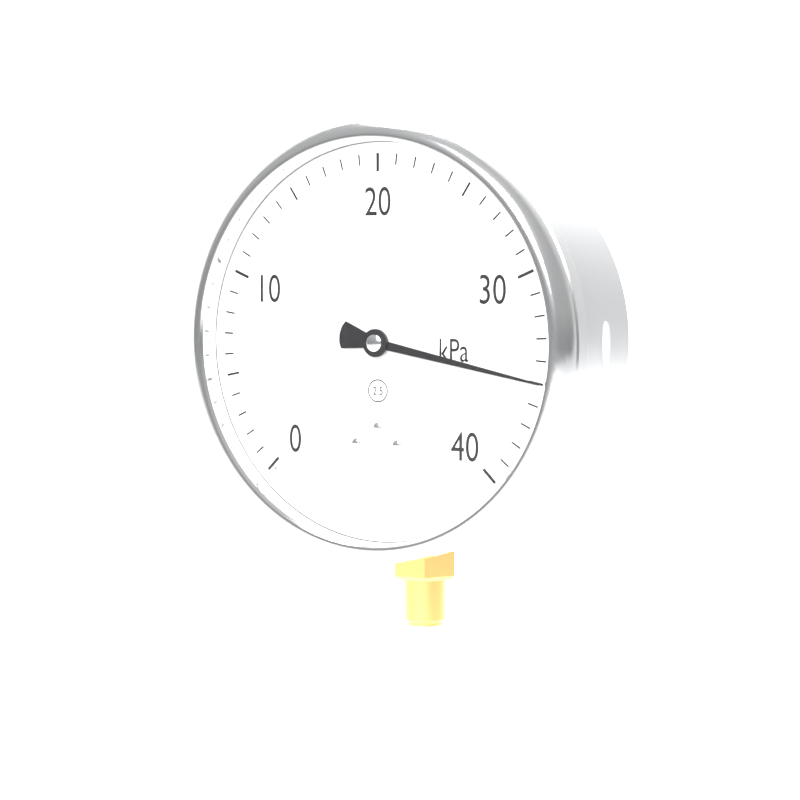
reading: 35 kPa
